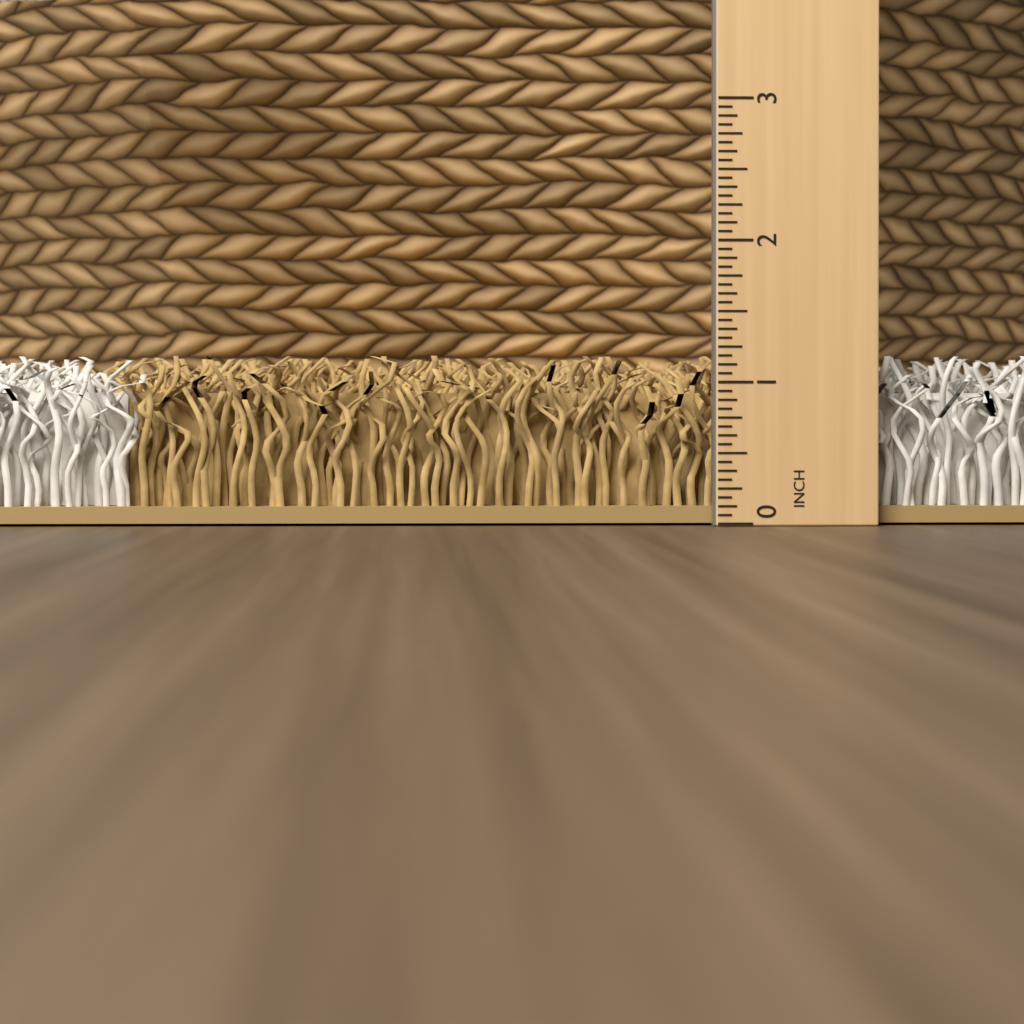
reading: 1.1875 in
